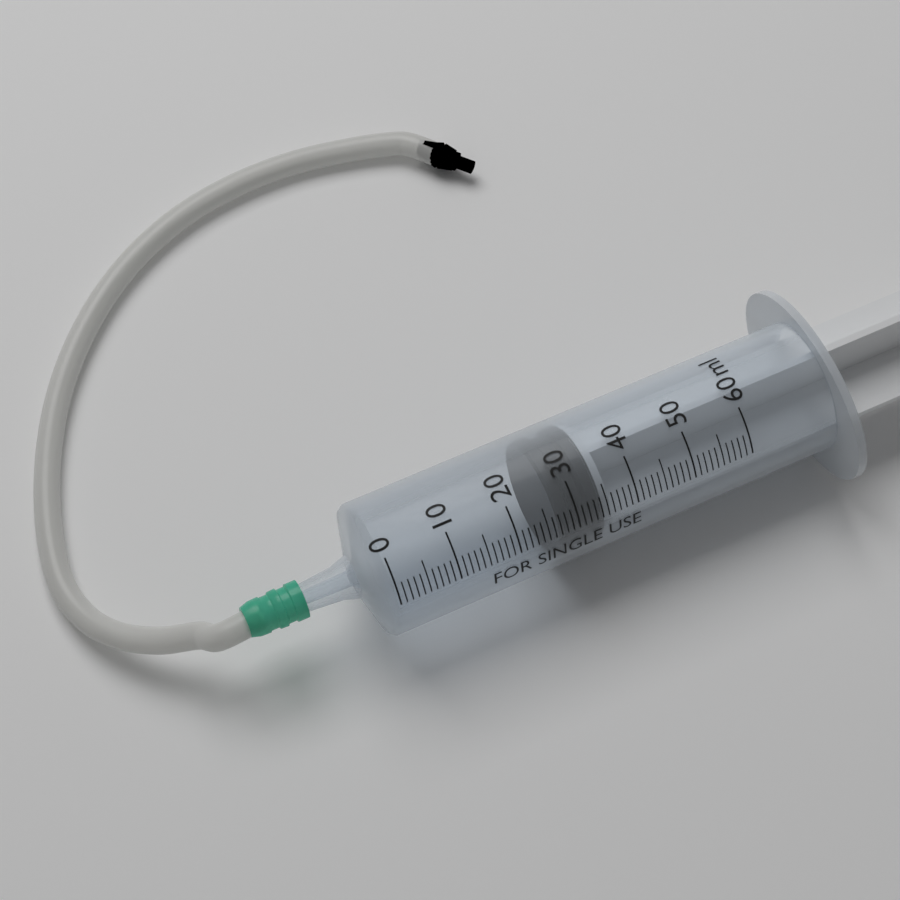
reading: 27 ml
